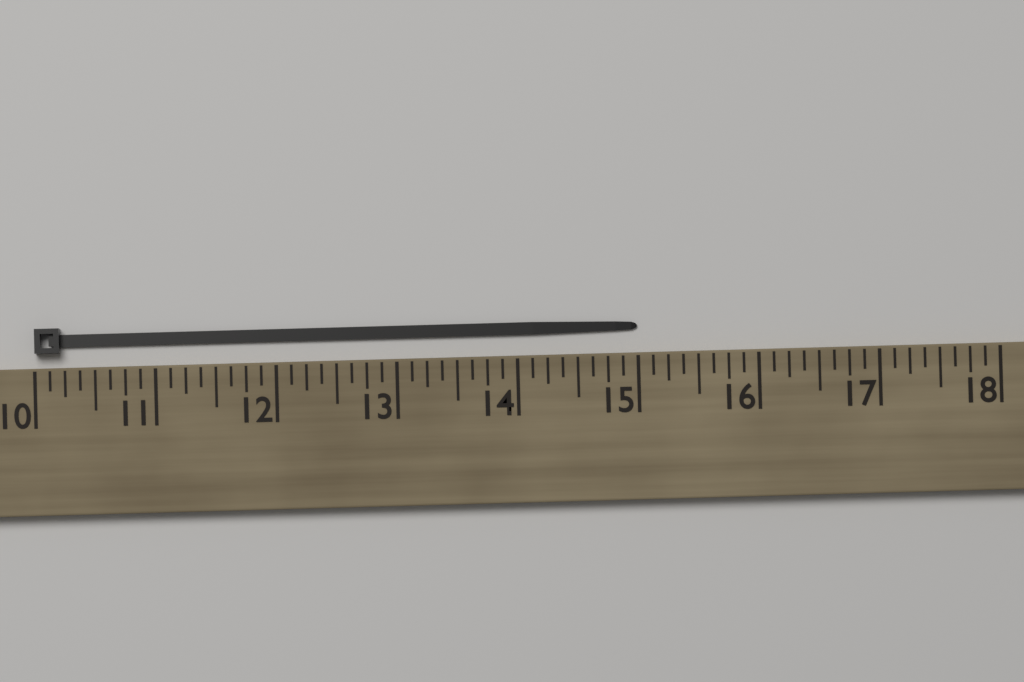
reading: 15.000 (no unit)
